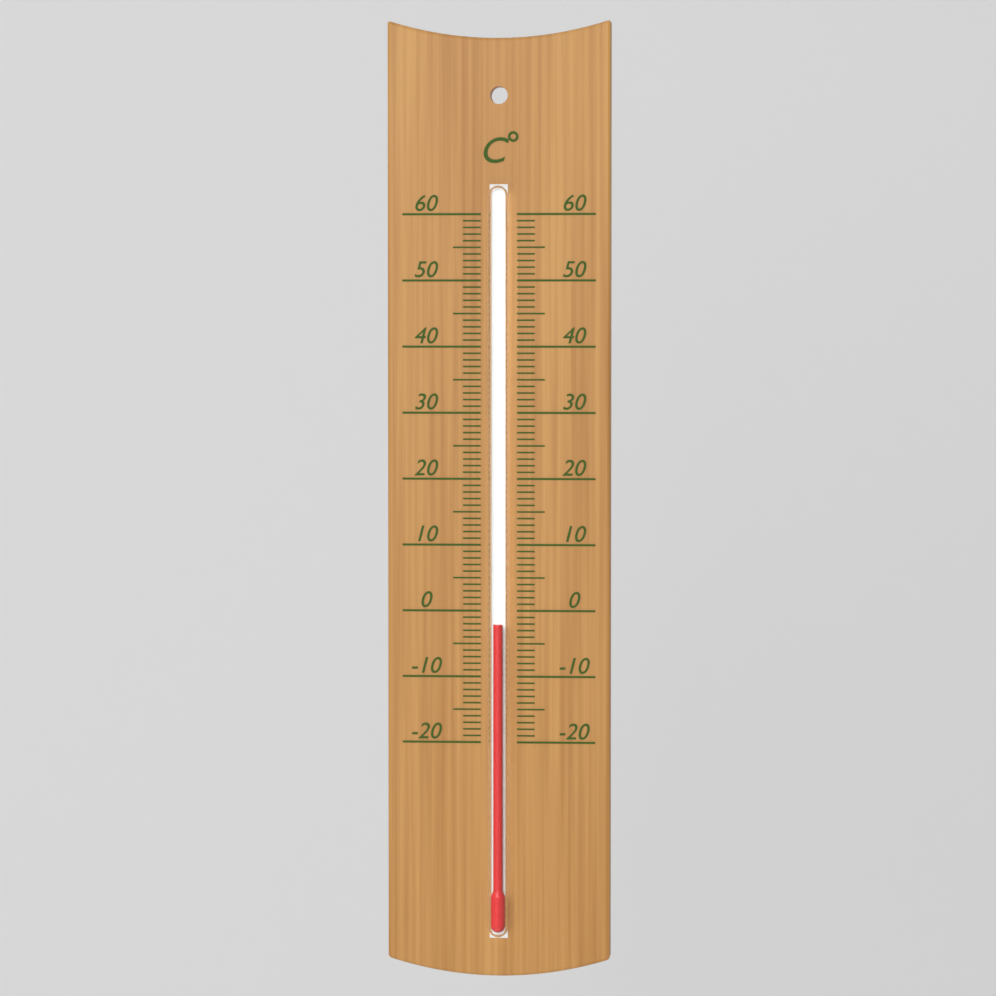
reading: -2 °C
